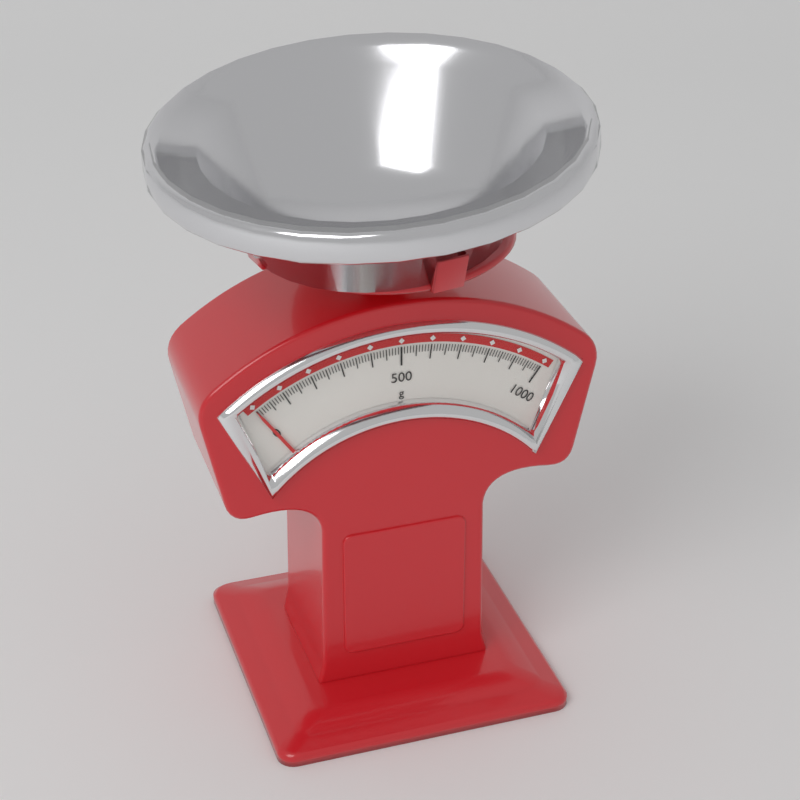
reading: 0 g
